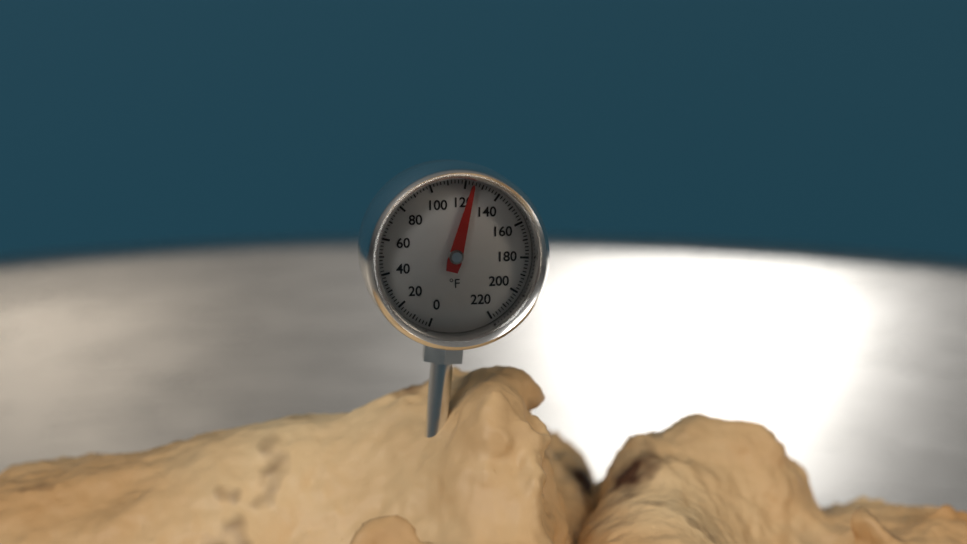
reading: 124 °F
